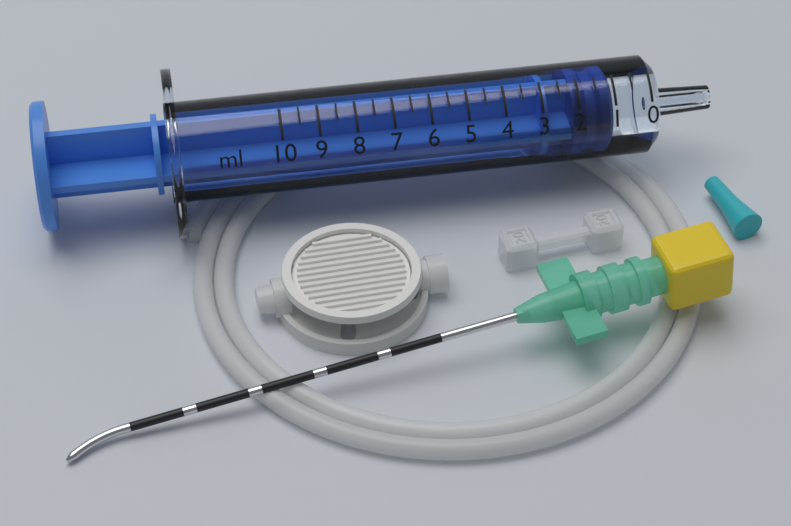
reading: 1.0 ml
